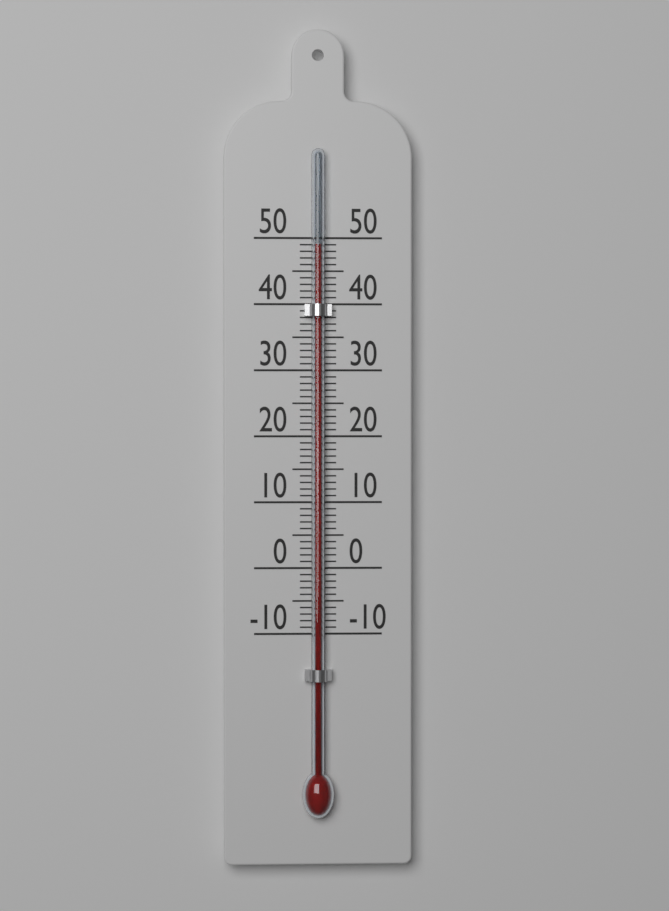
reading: 49 (no unit)
